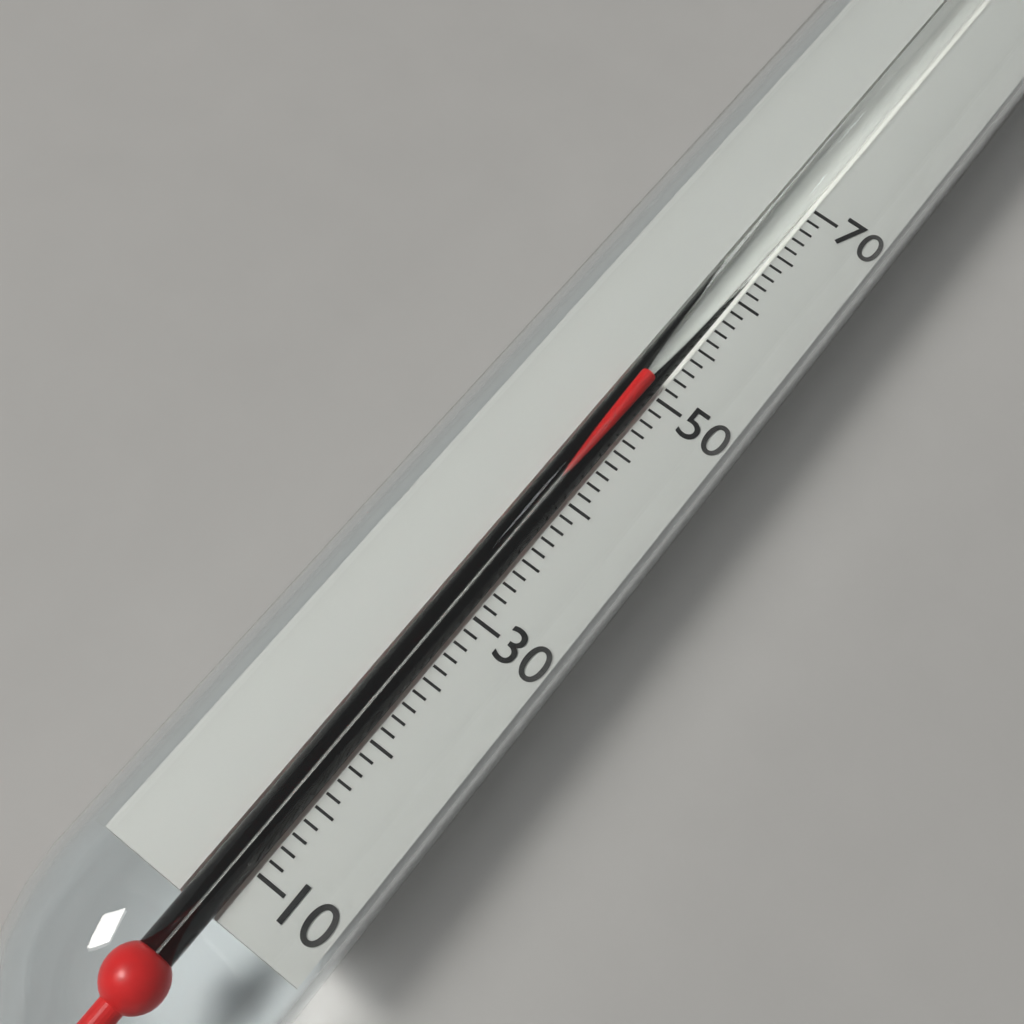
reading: 51 (no unit)
